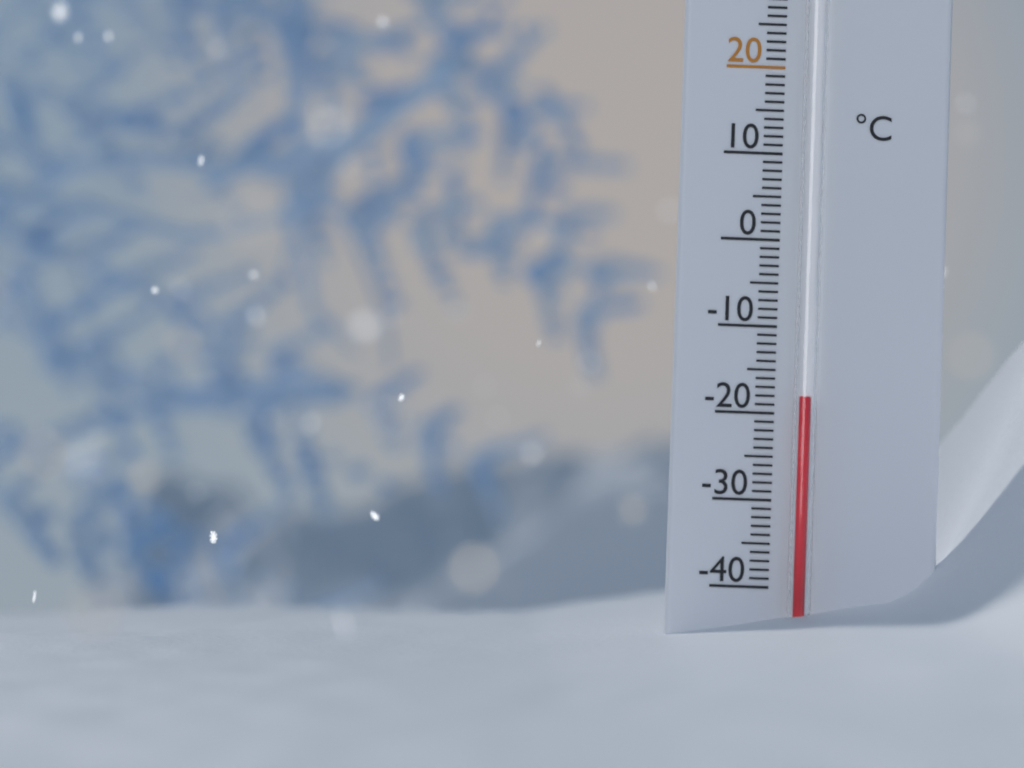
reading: -18 °C
